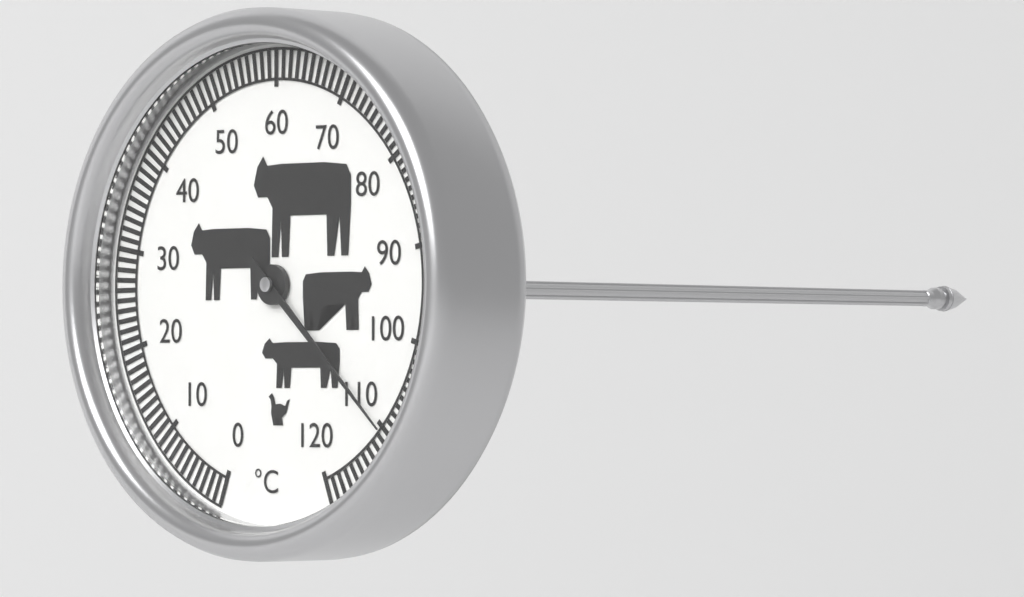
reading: 110 °C
